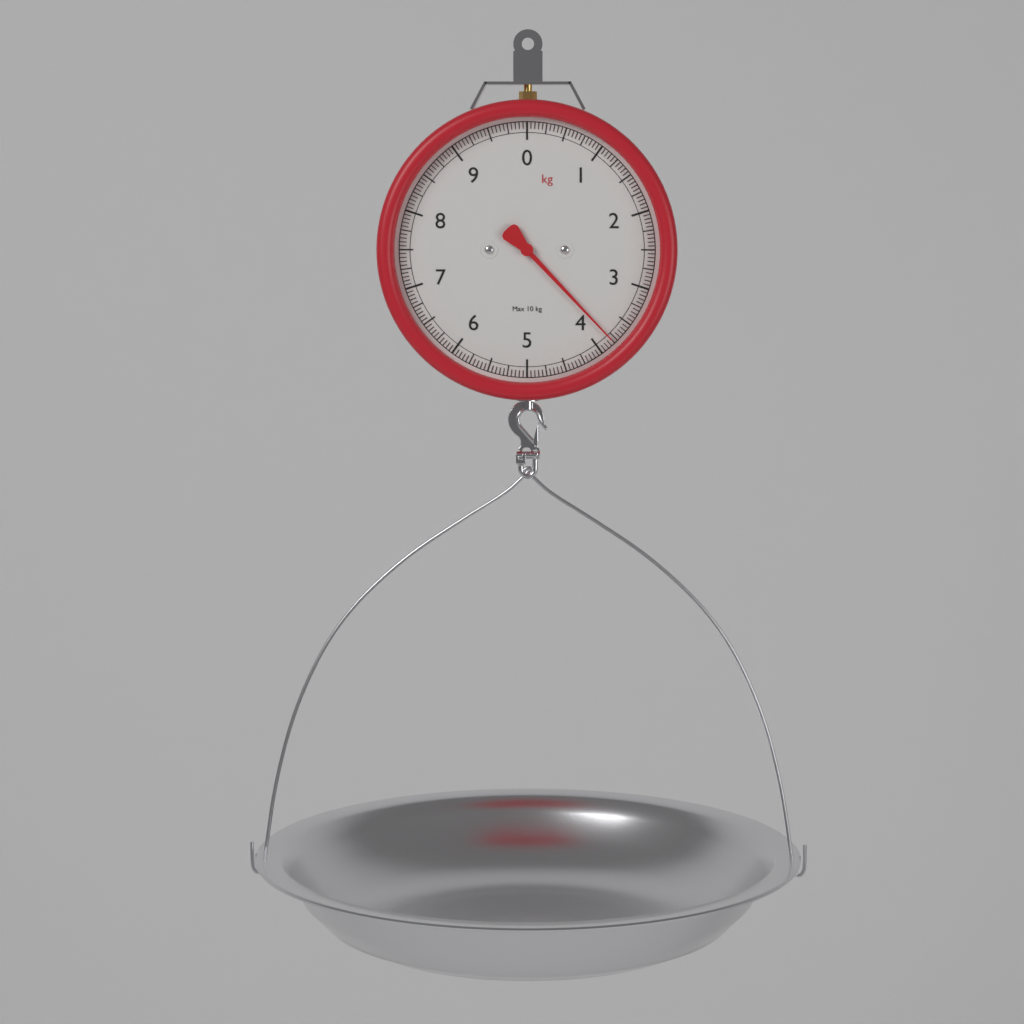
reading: 3.80 kg
